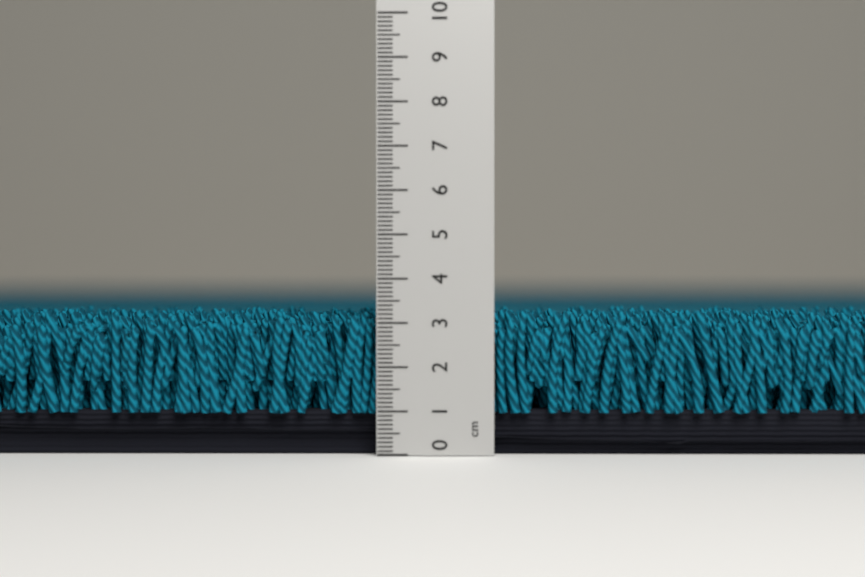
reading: 3.3 cm
